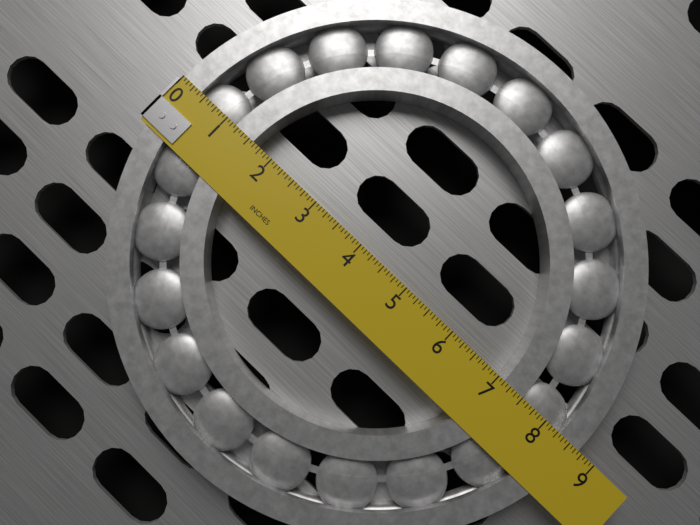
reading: 8.6875 in
